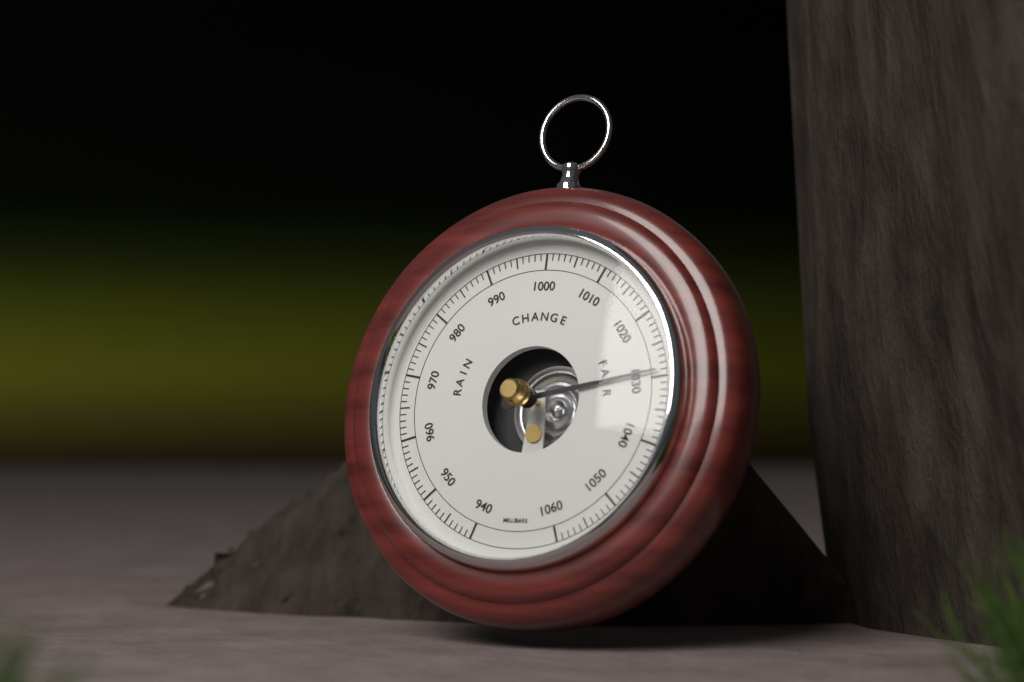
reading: 1029 mbar
